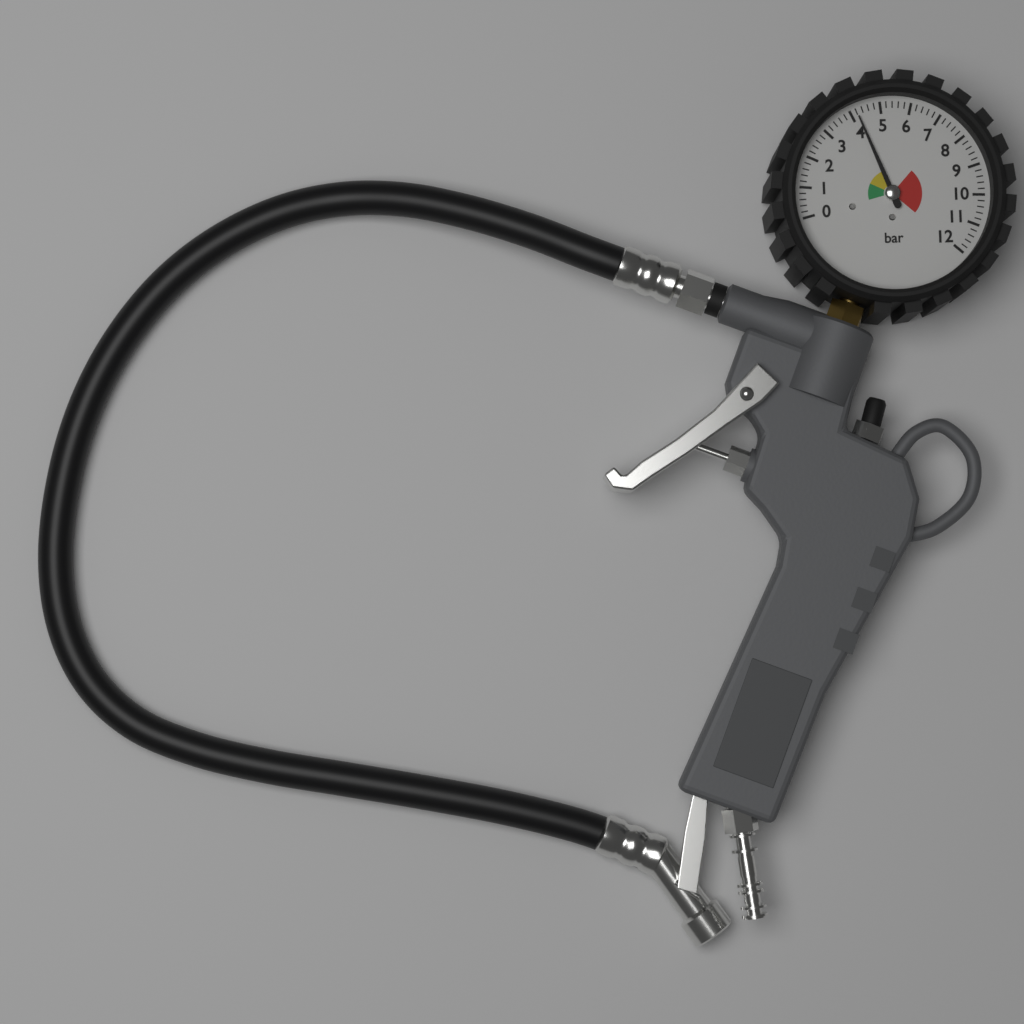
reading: 4.2 bar
